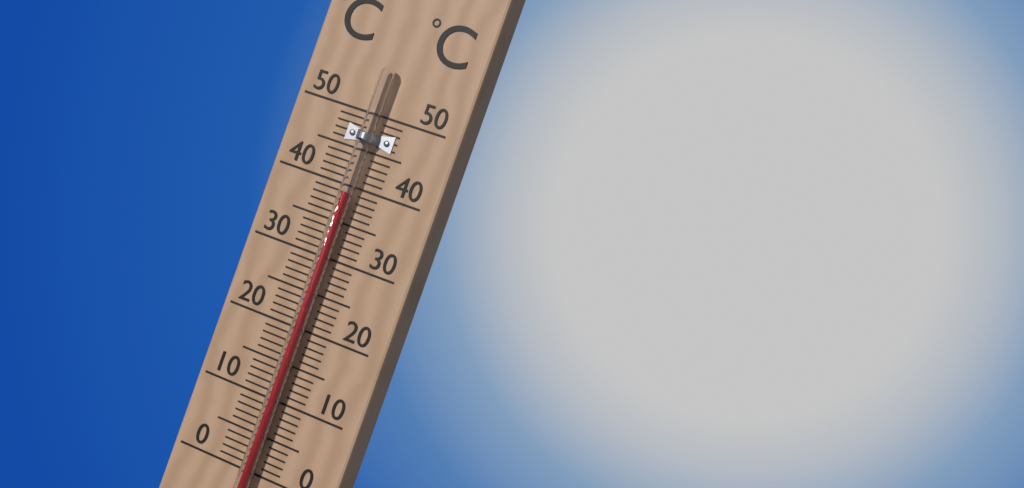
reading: 39 °C
